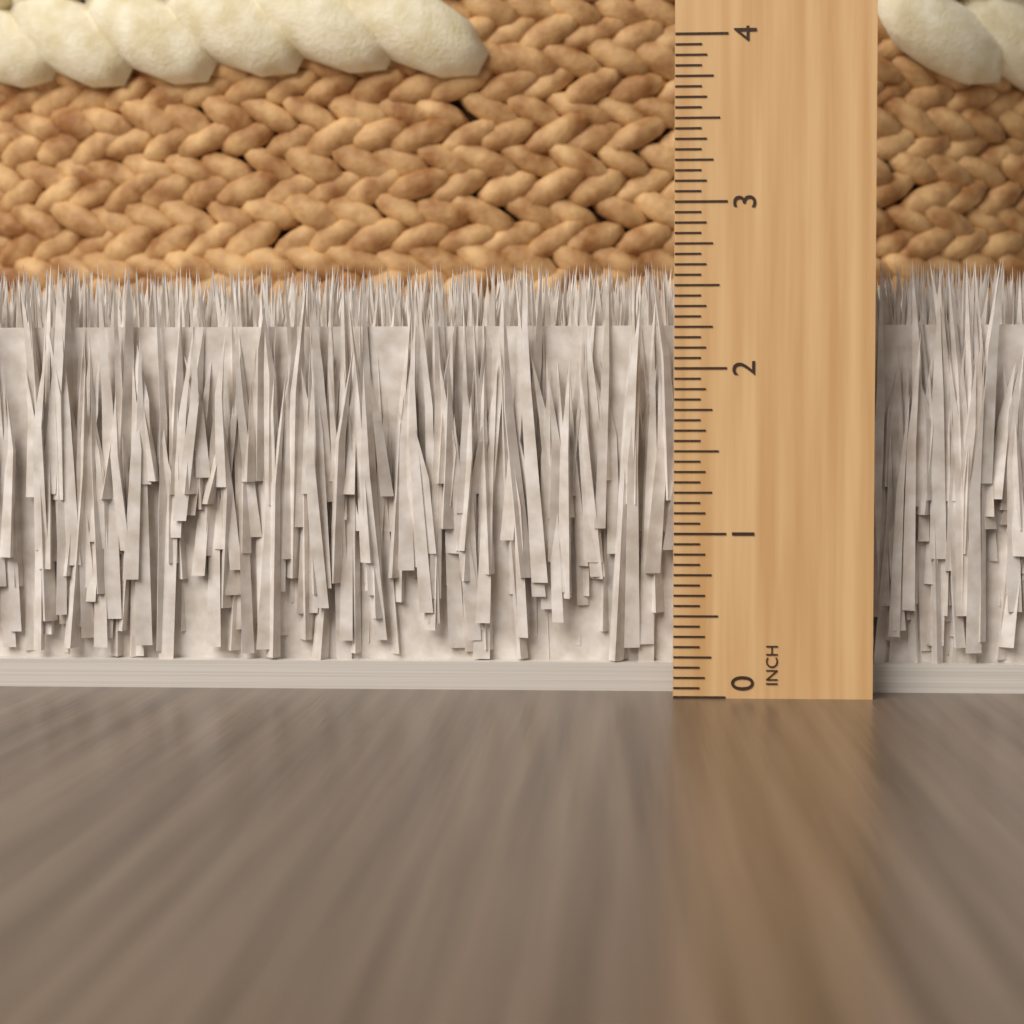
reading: 2.6875 in
